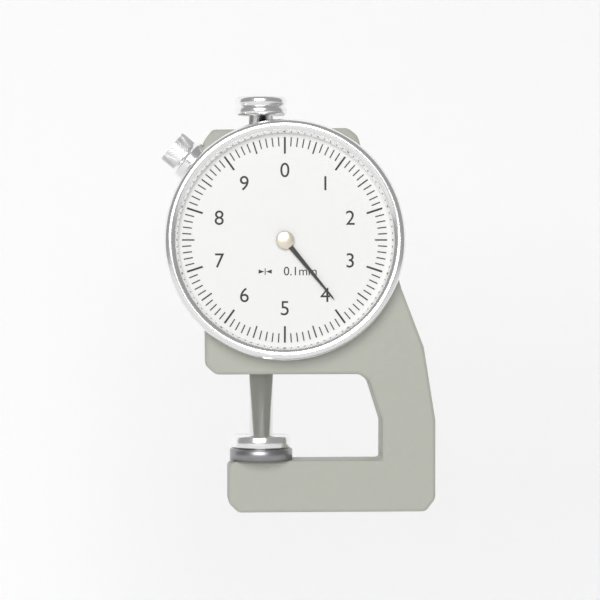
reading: 3.9 mm
